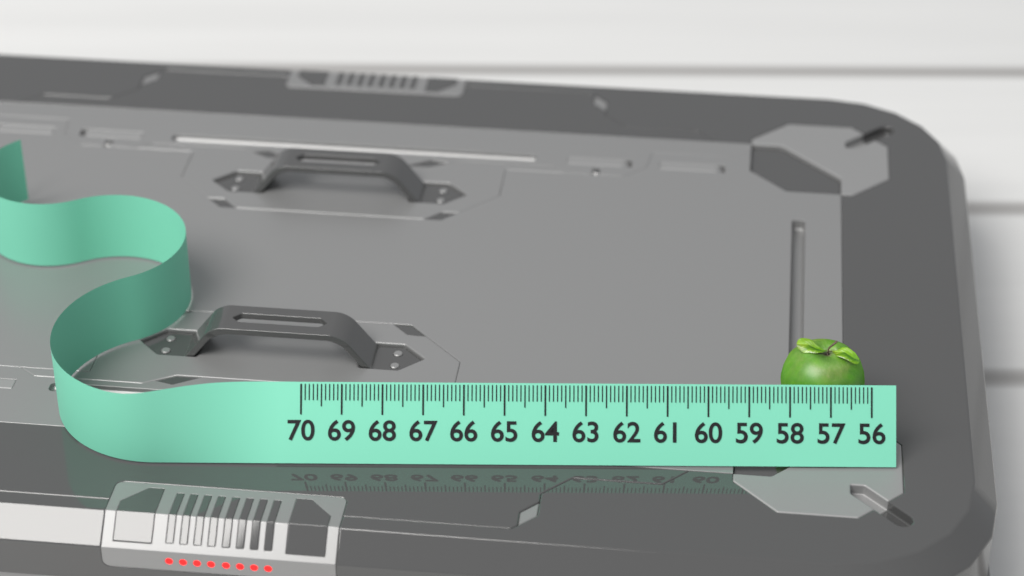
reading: 58.1 (no unit)
